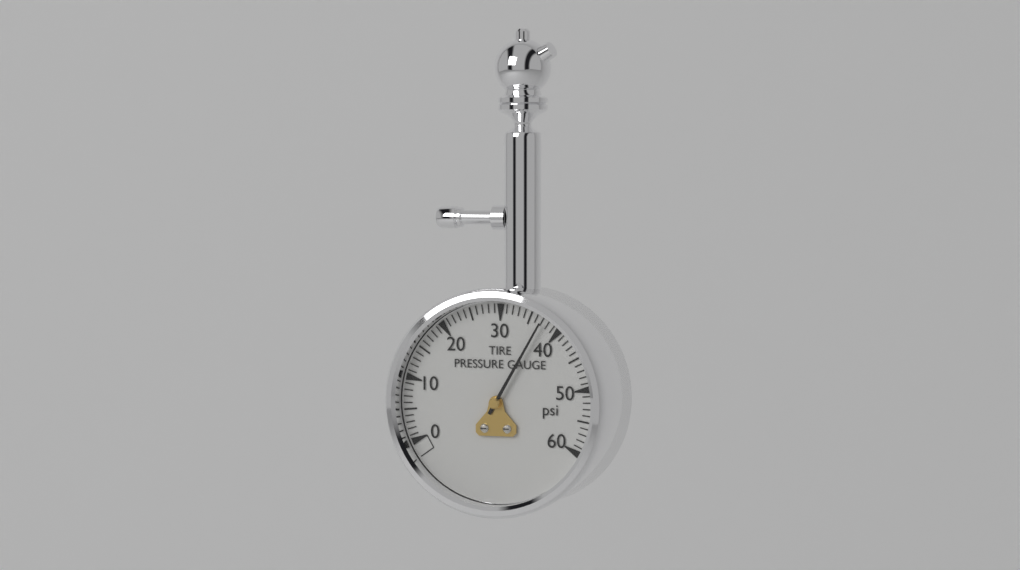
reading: 37 psi
